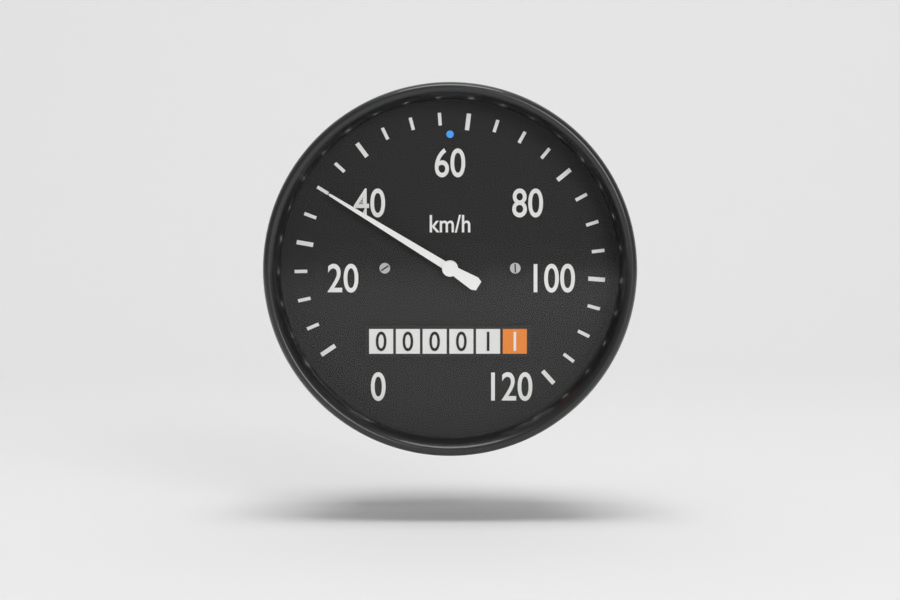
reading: 30 km/h
